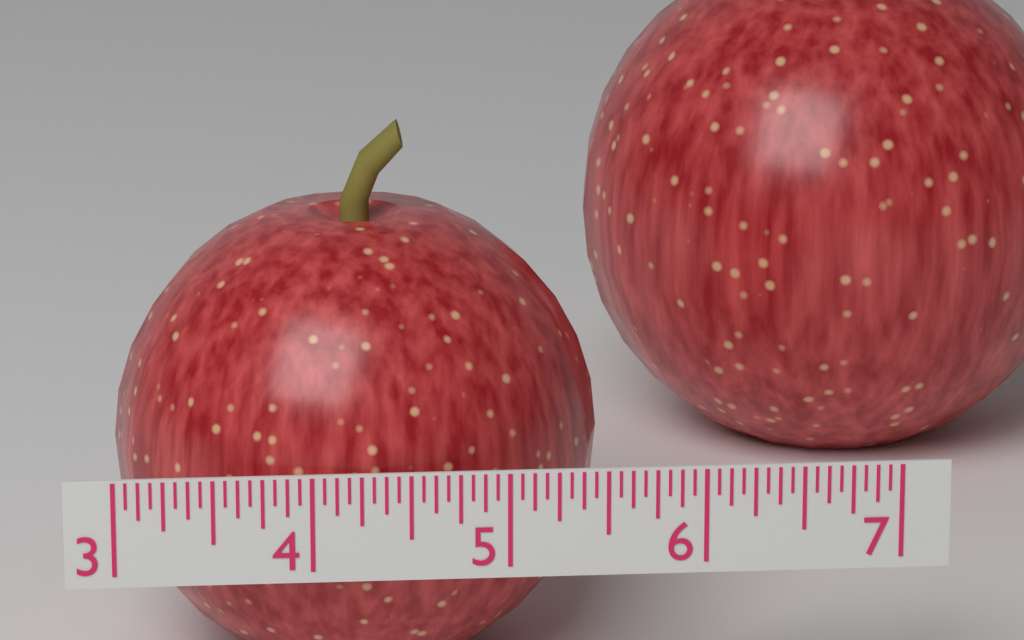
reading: 5.5625 (no unit)
